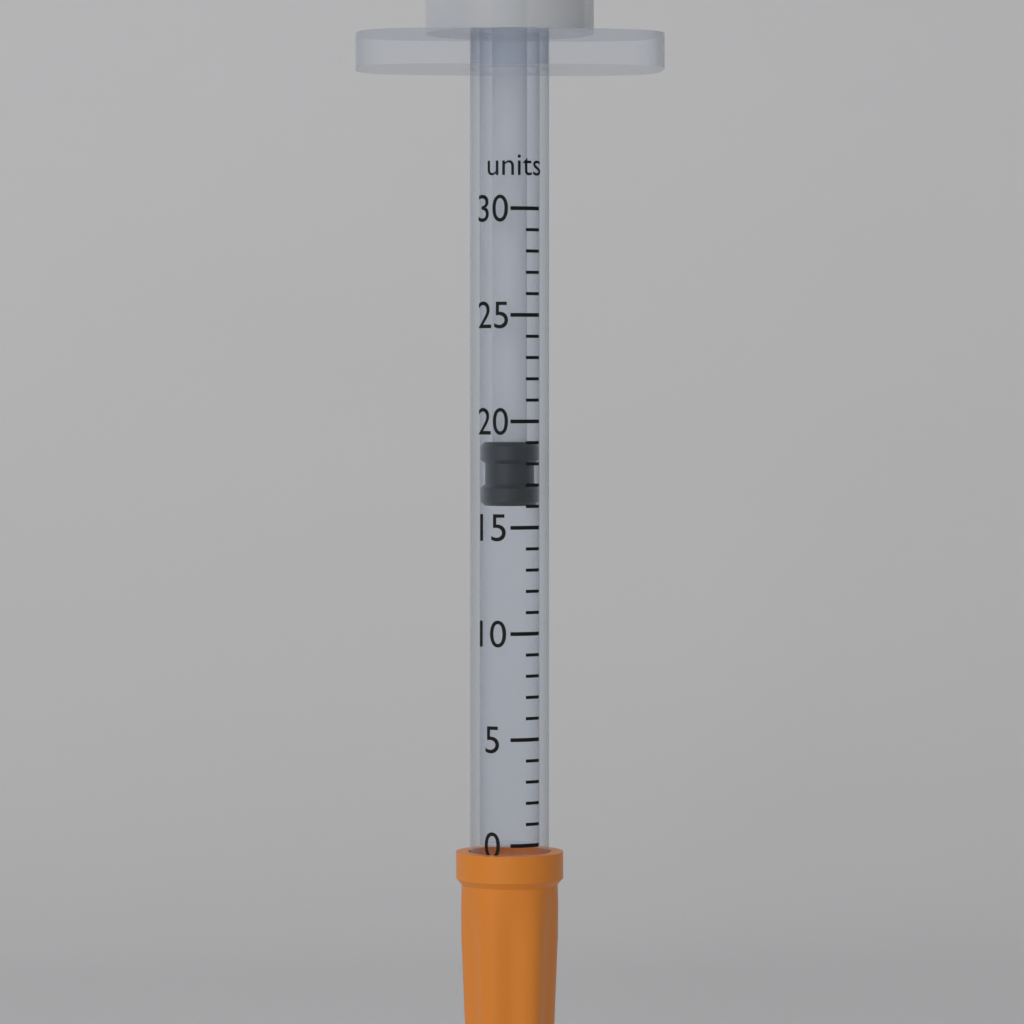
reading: 16 units
